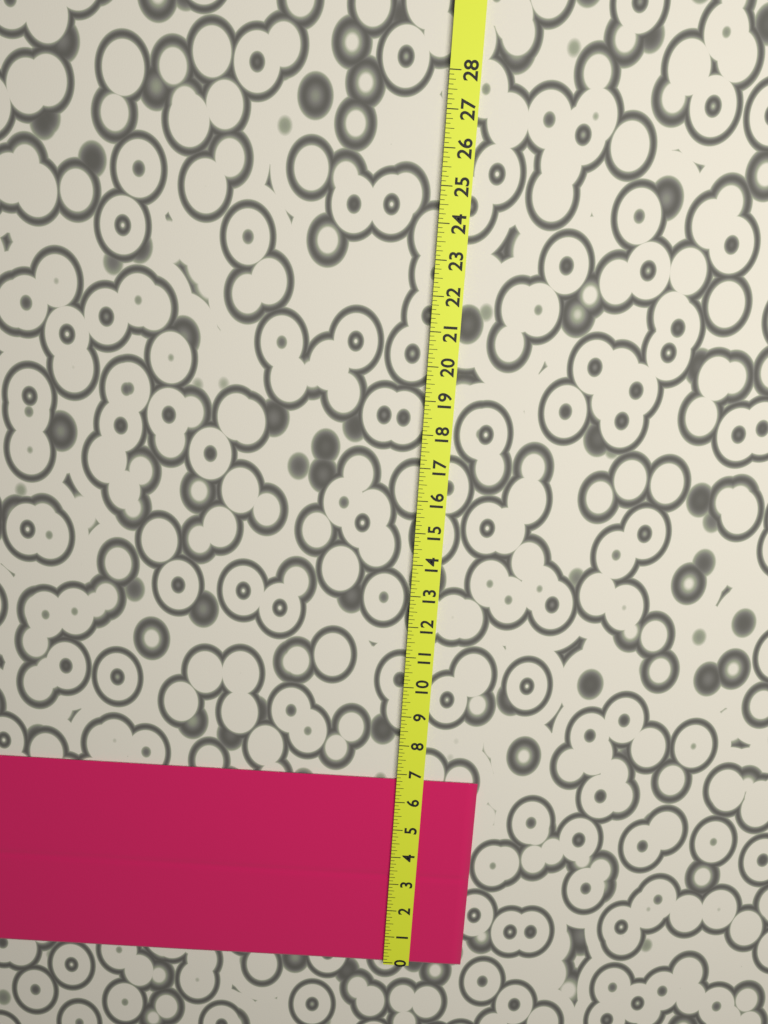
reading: 6.750 (no unit)
